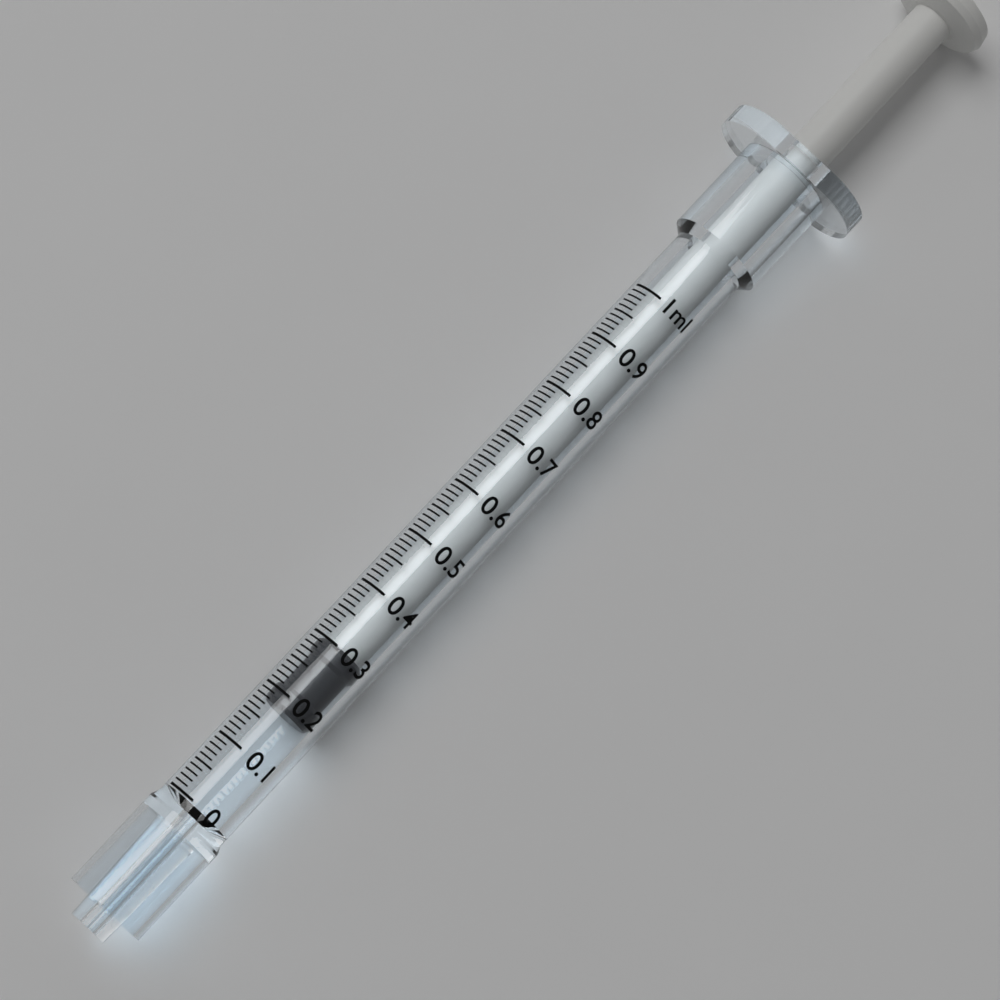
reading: 0.18 ml
